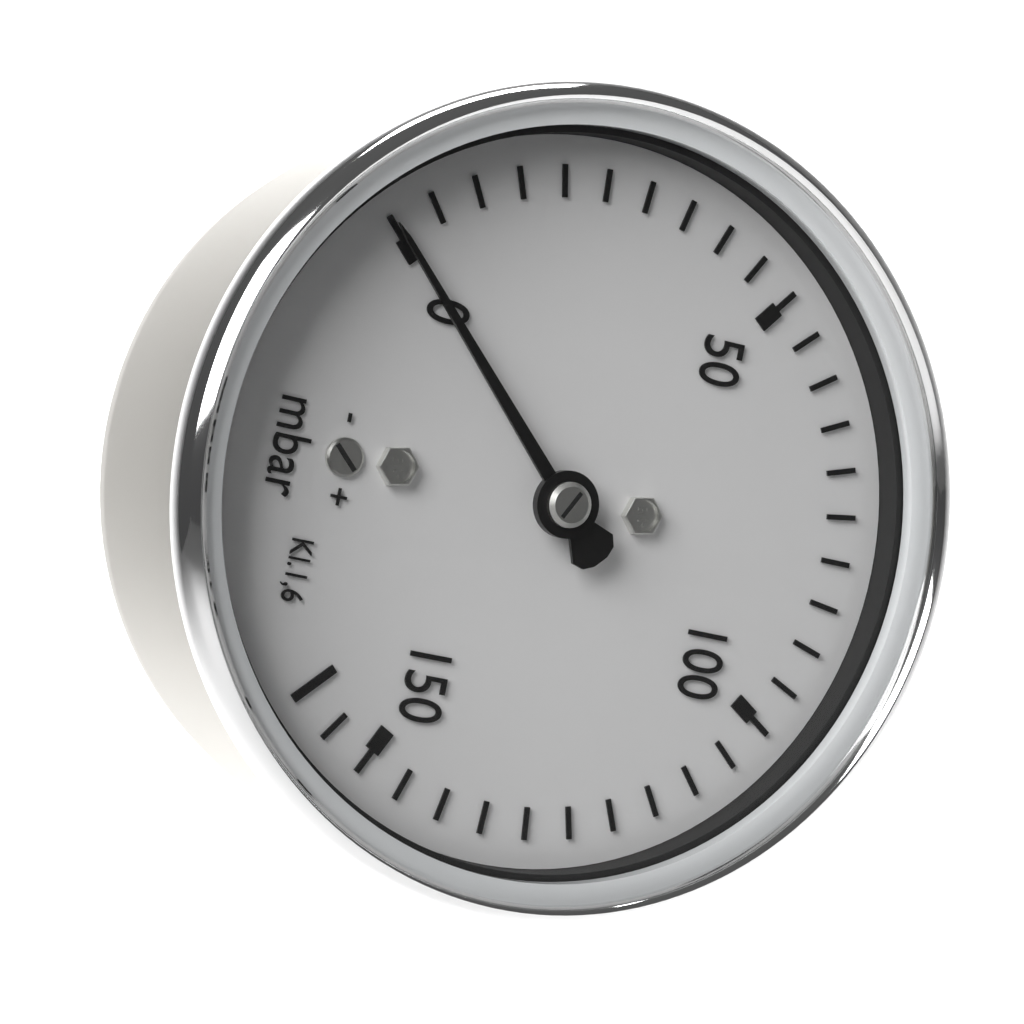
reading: 0 mbar
